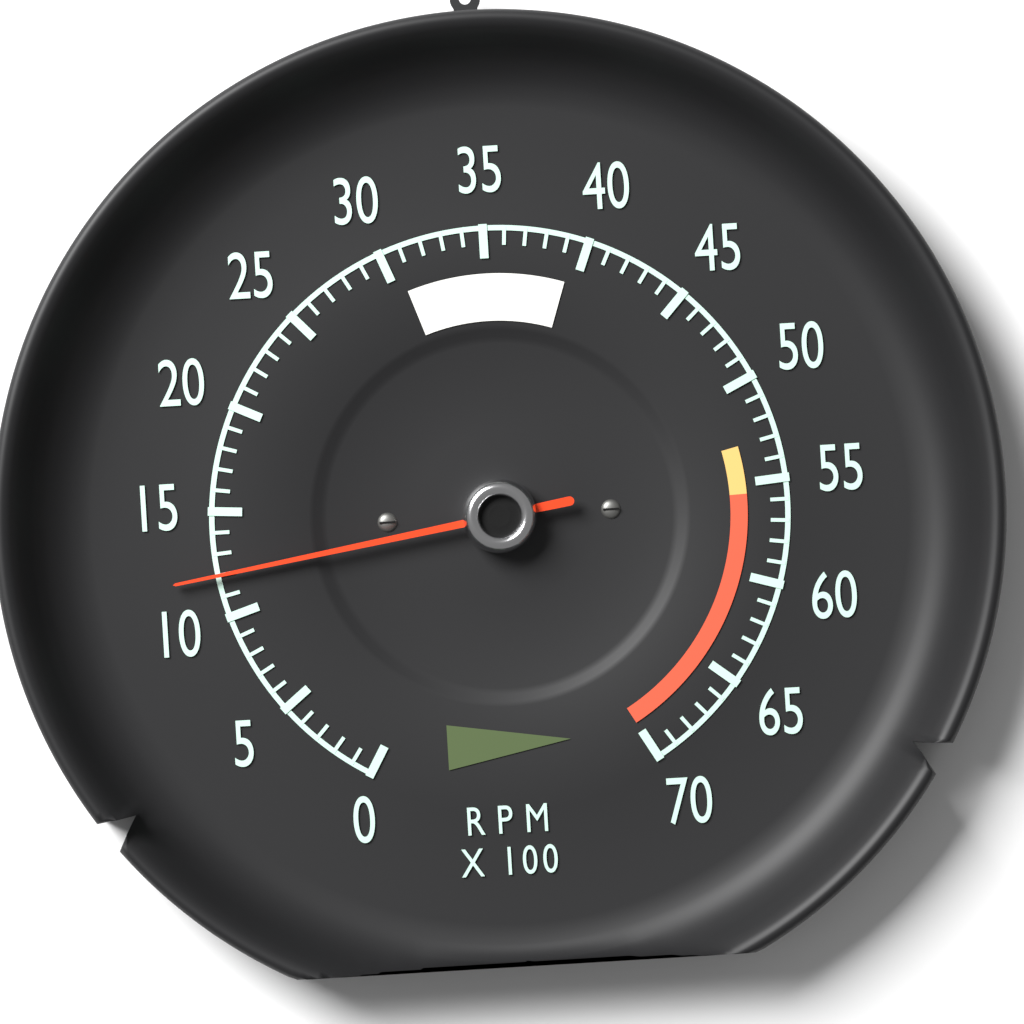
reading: 1200 RPM
